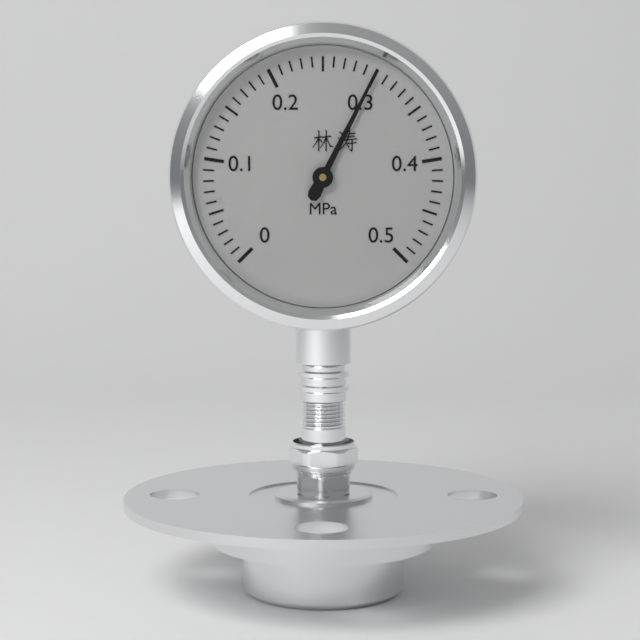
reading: 0.30 MPa
